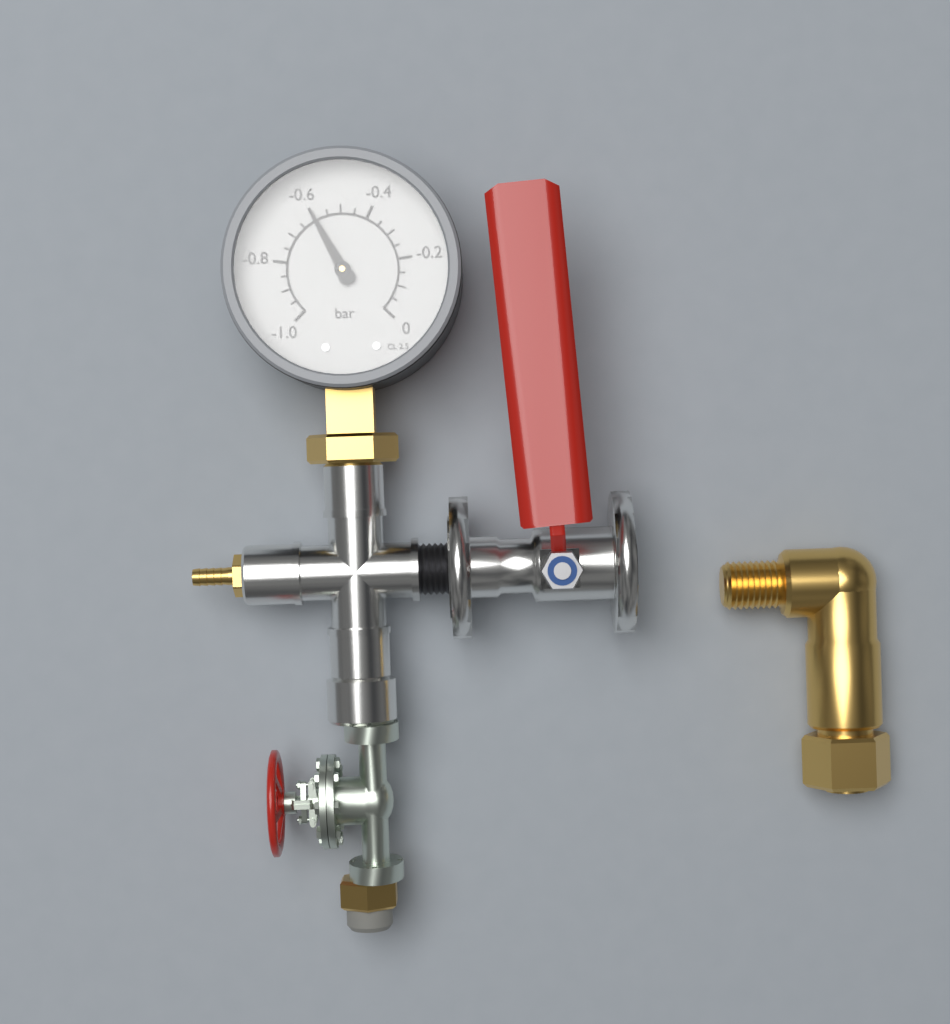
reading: -0.60 bar
